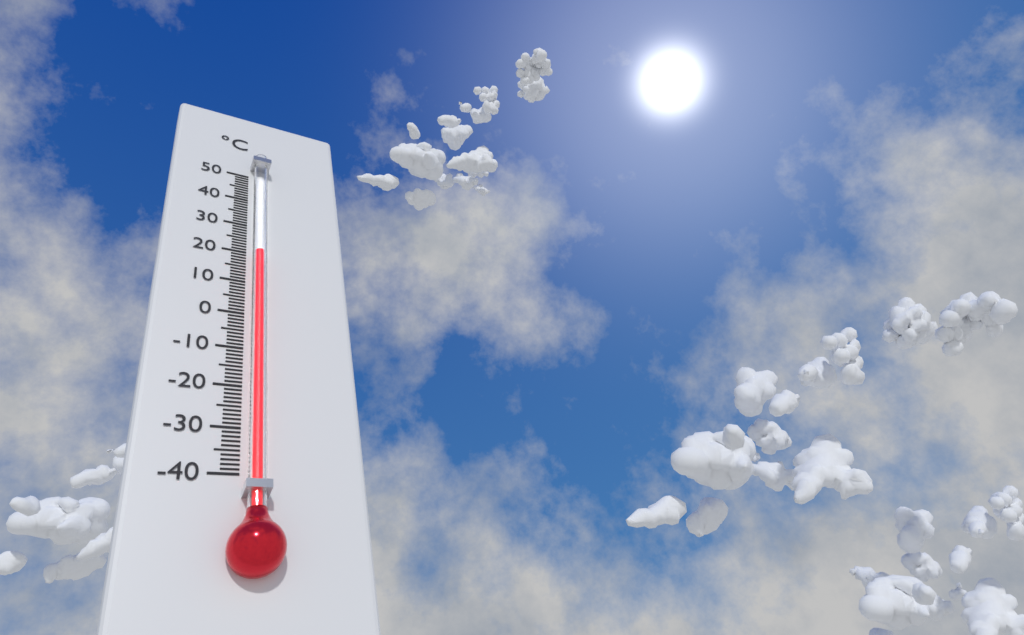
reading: 19 °C
